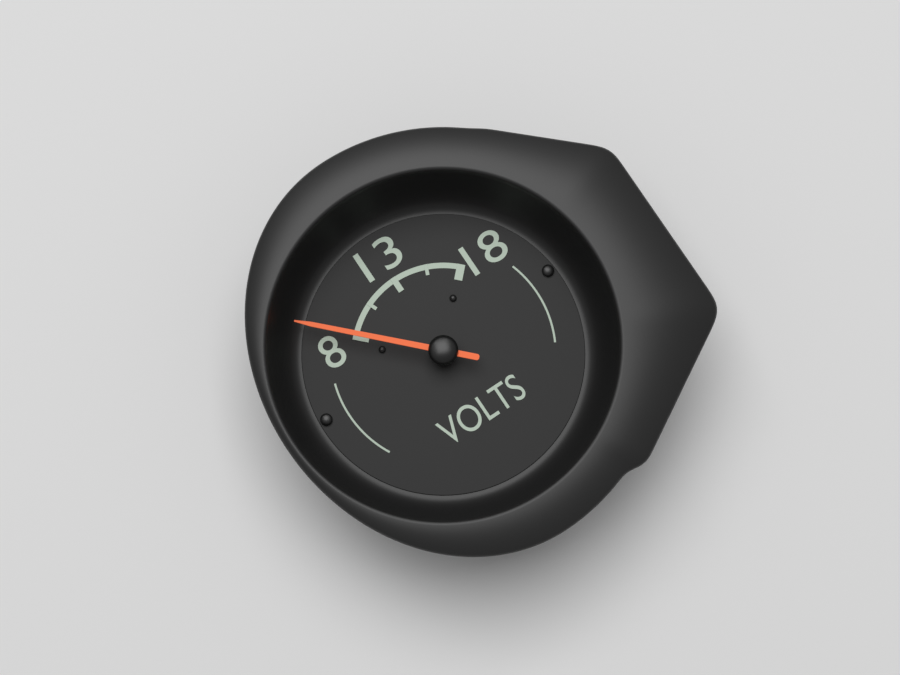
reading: 8.0 V
